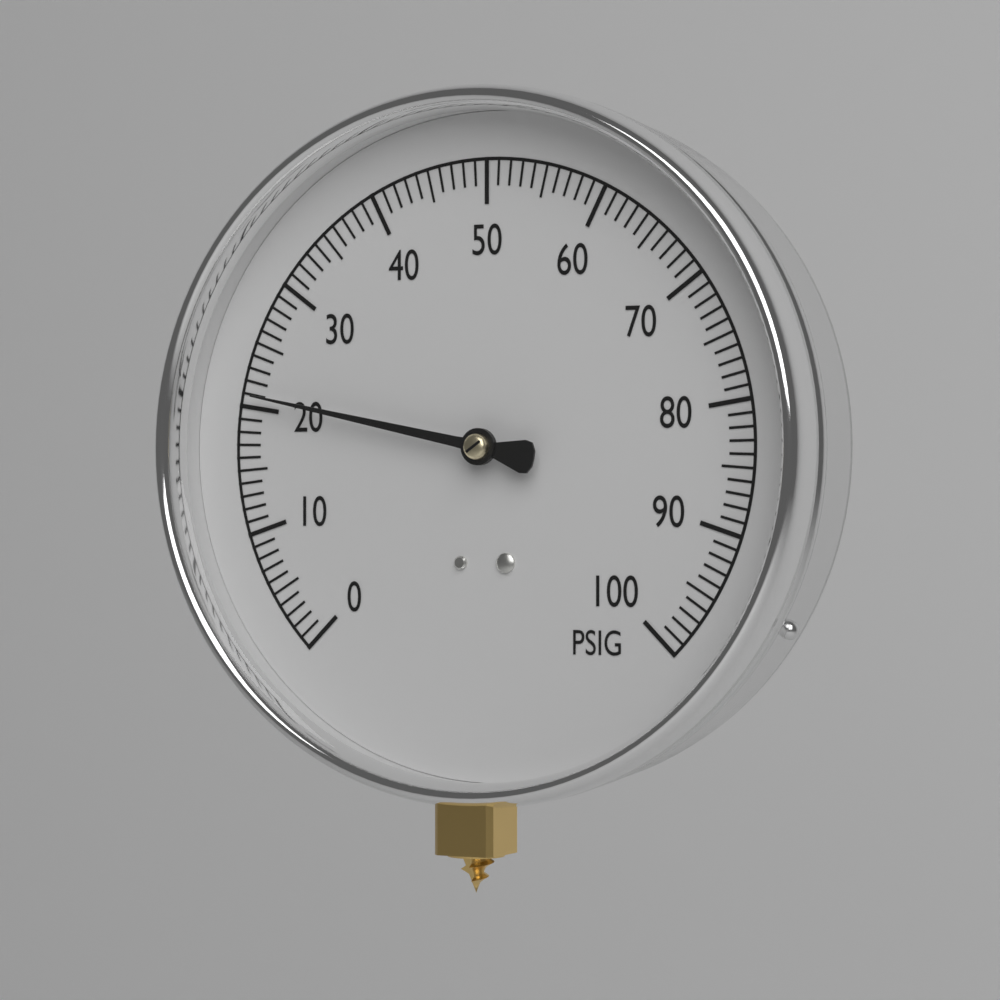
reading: 21 PSIG
